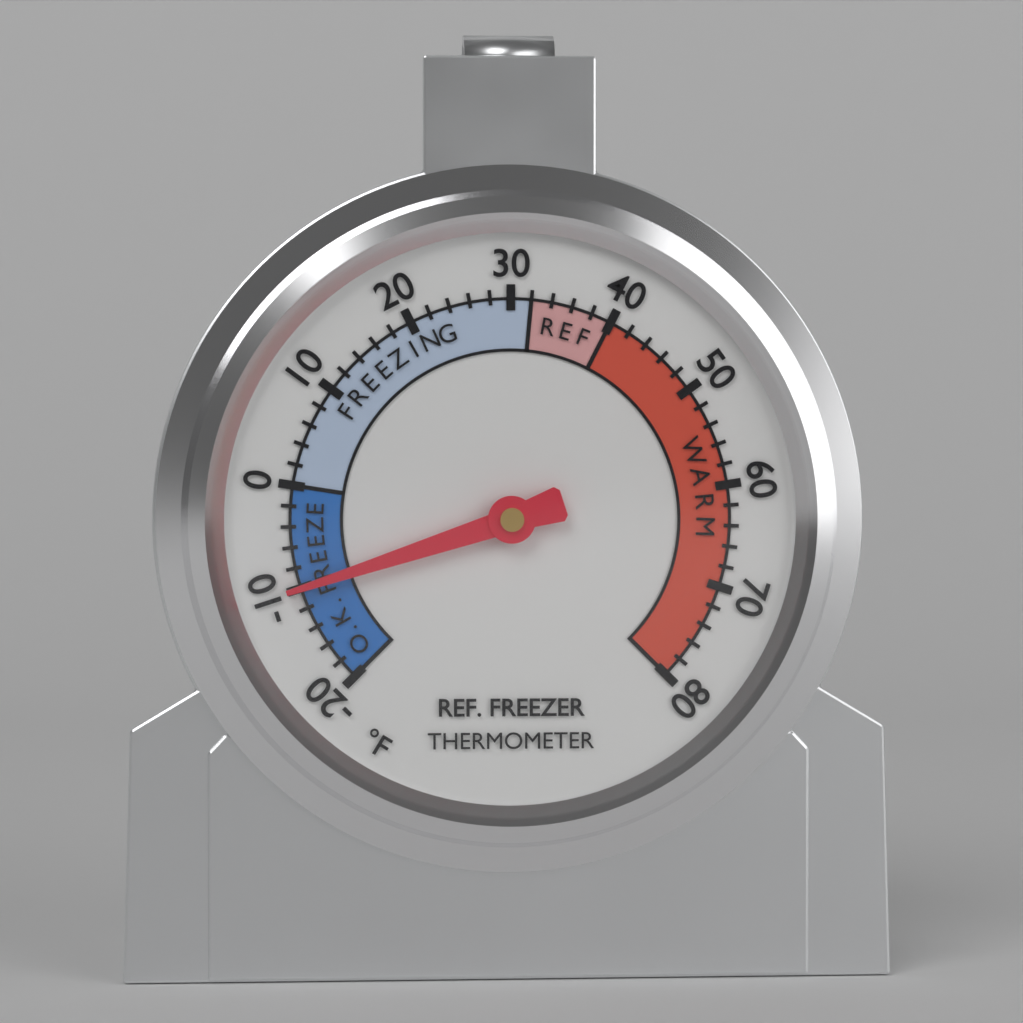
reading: -10 °F
